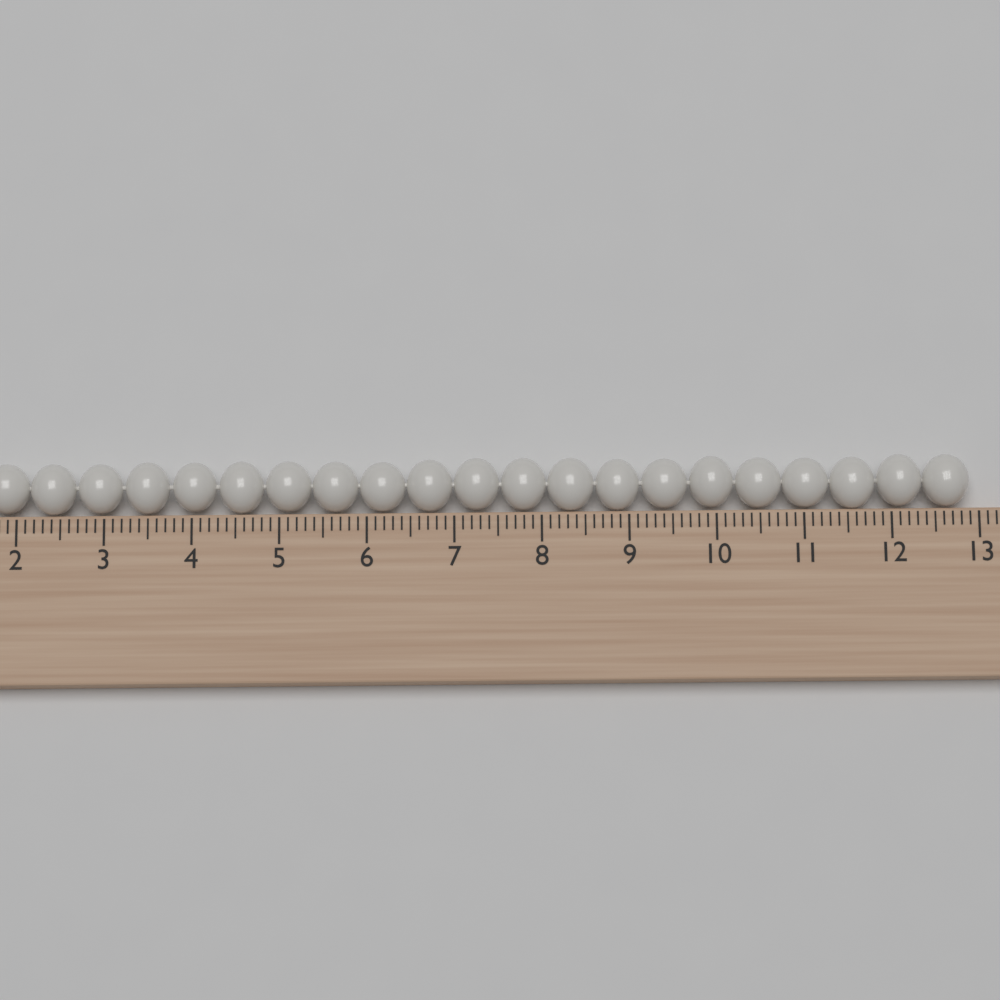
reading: 12.9 cm
